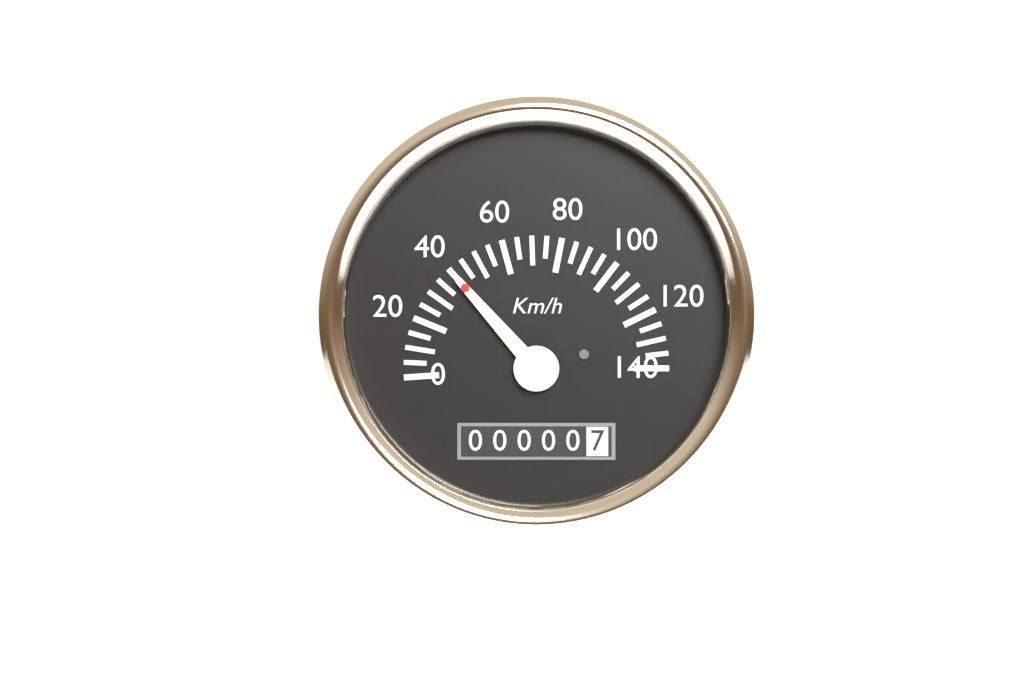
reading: 40 km/h
